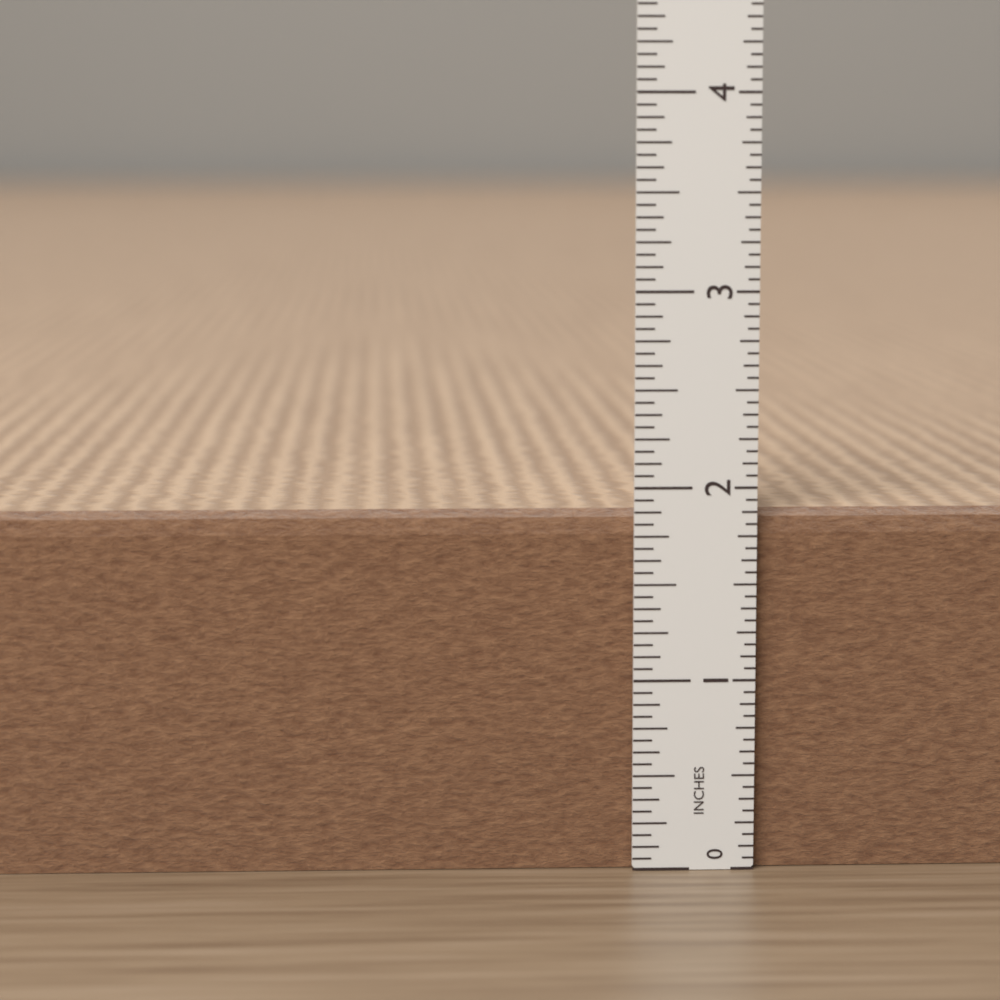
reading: 1.8750 in
